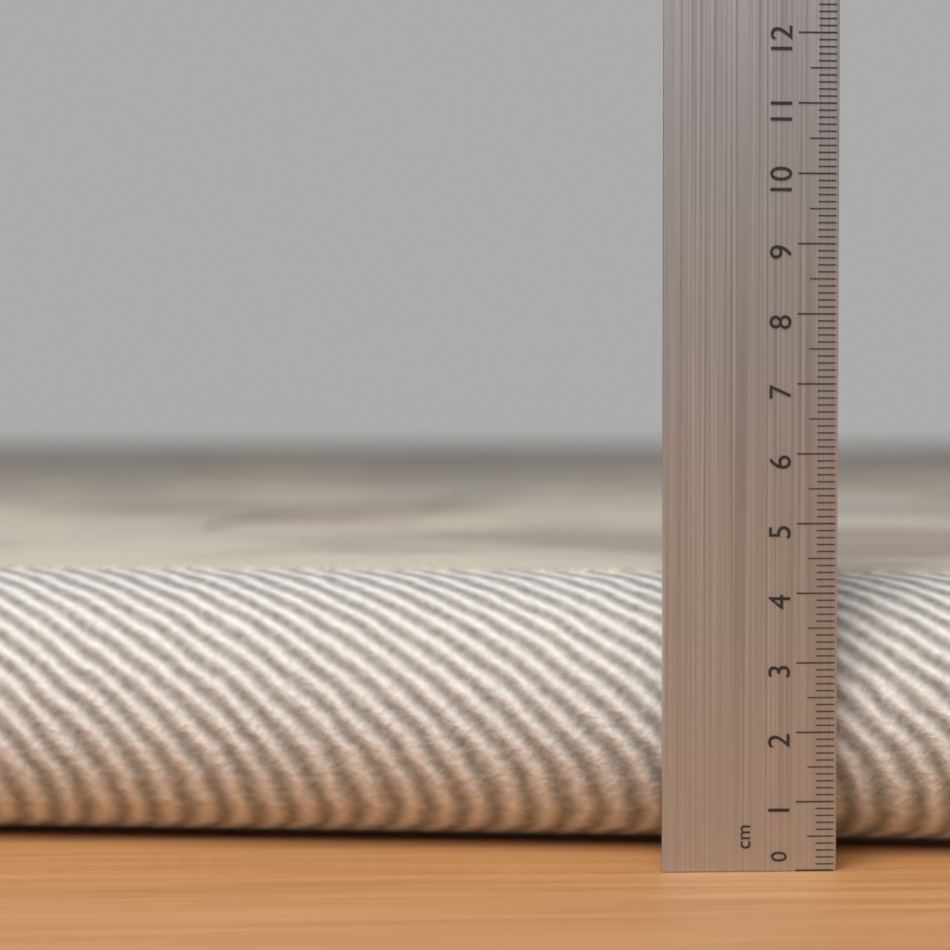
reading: 4.2 cm
